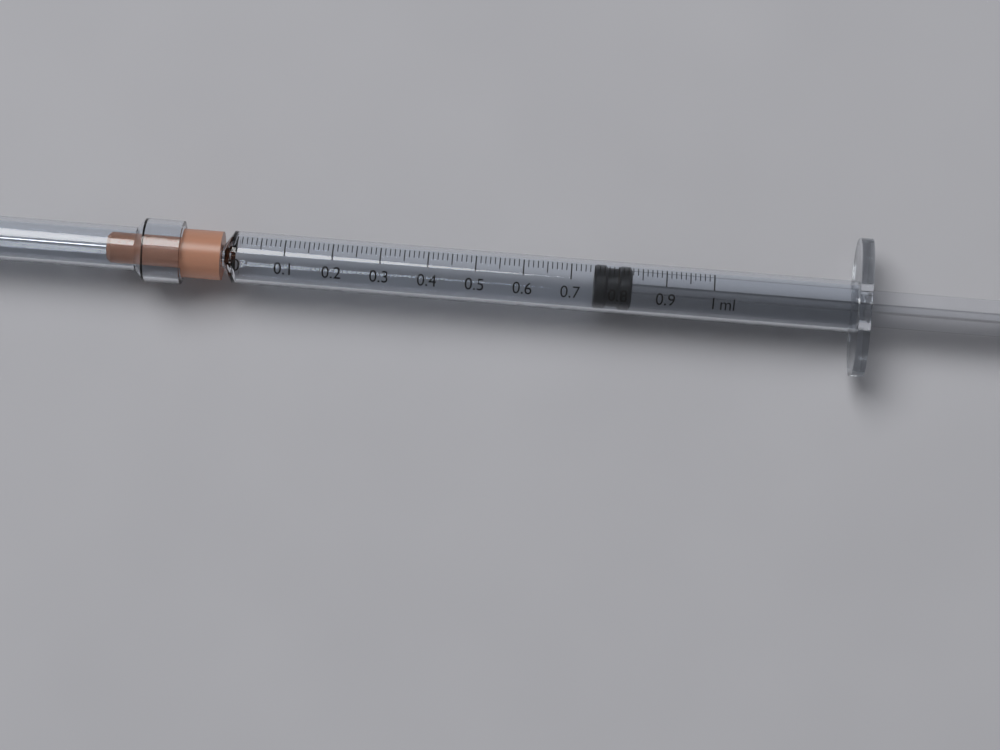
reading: 0.75 ml
